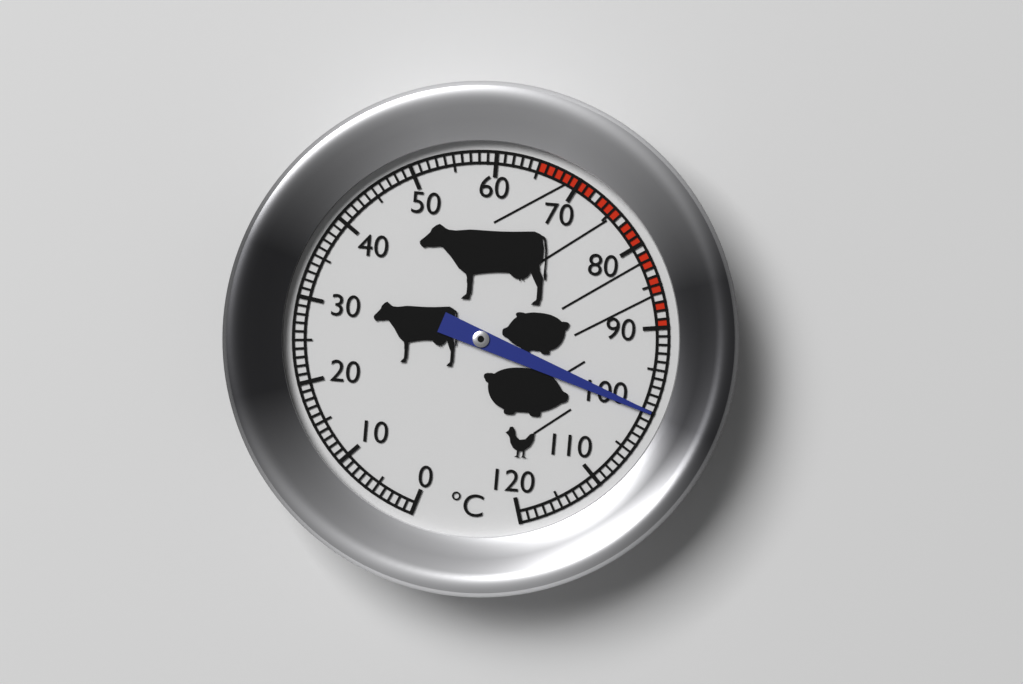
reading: 100 °C
